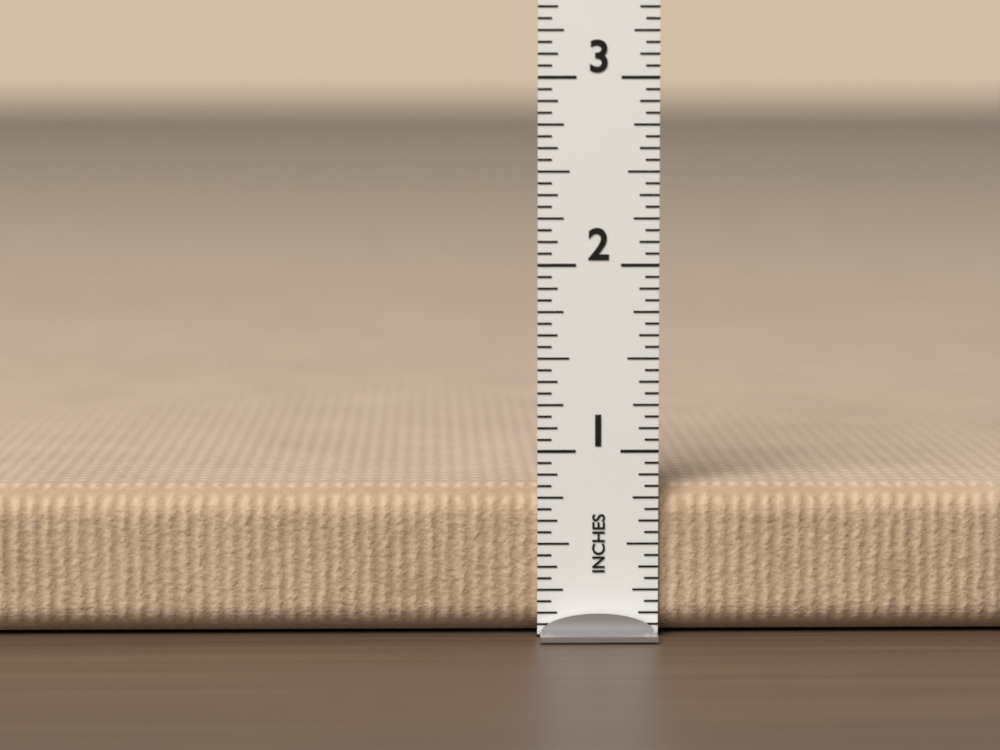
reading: 0.8125 in
